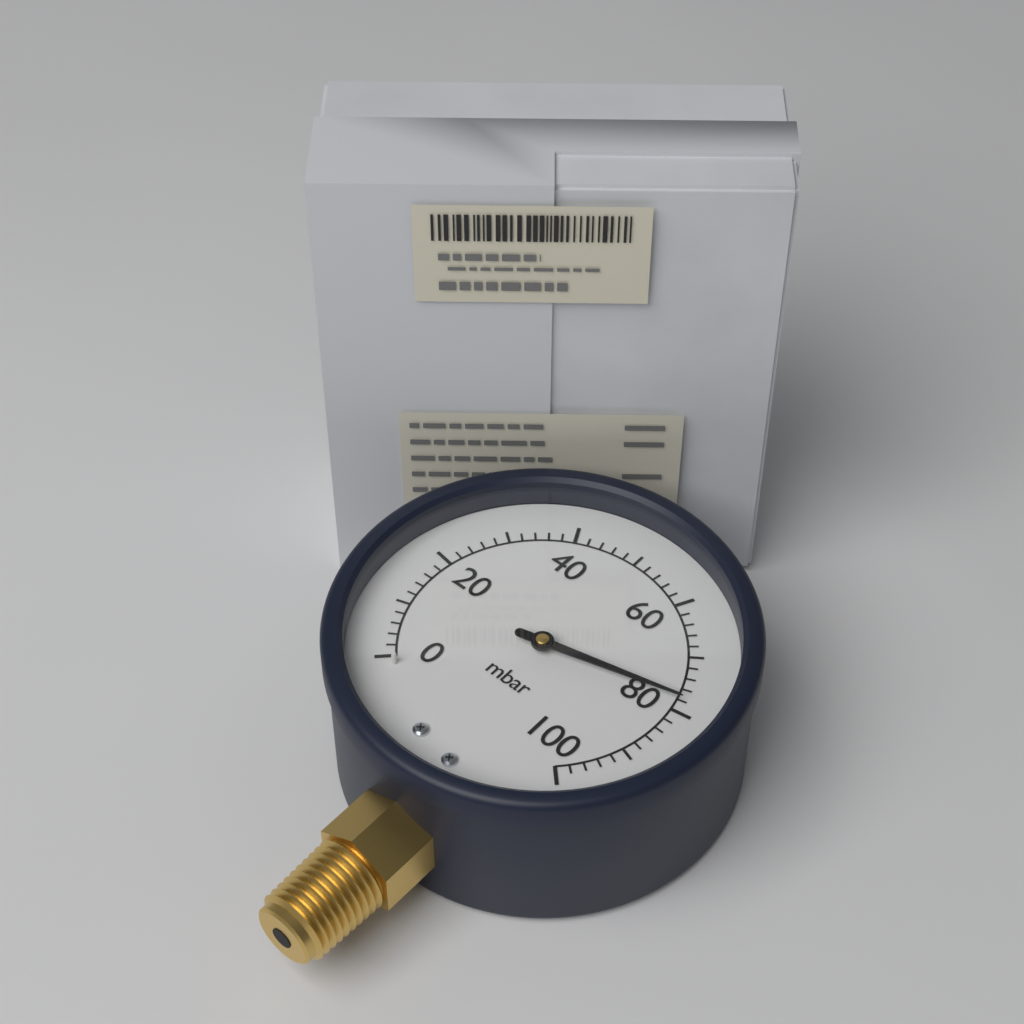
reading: 78 mbar
